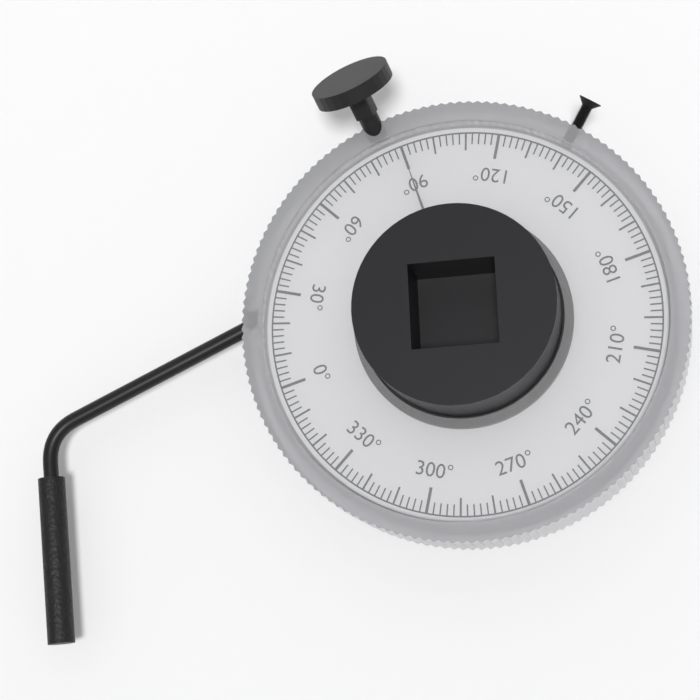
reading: 90 °
